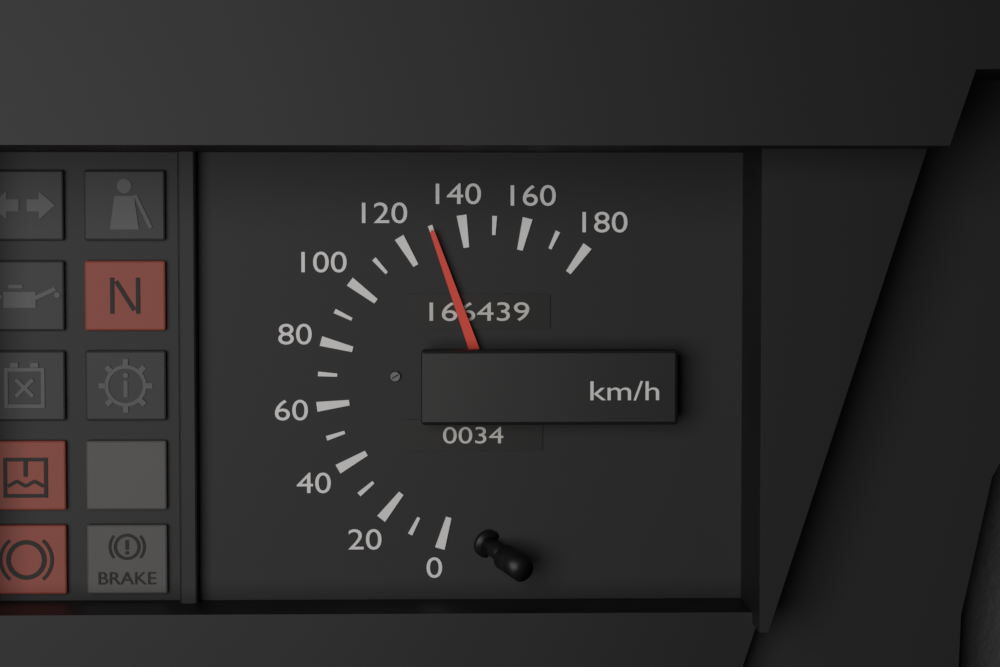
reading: 130 km/h
